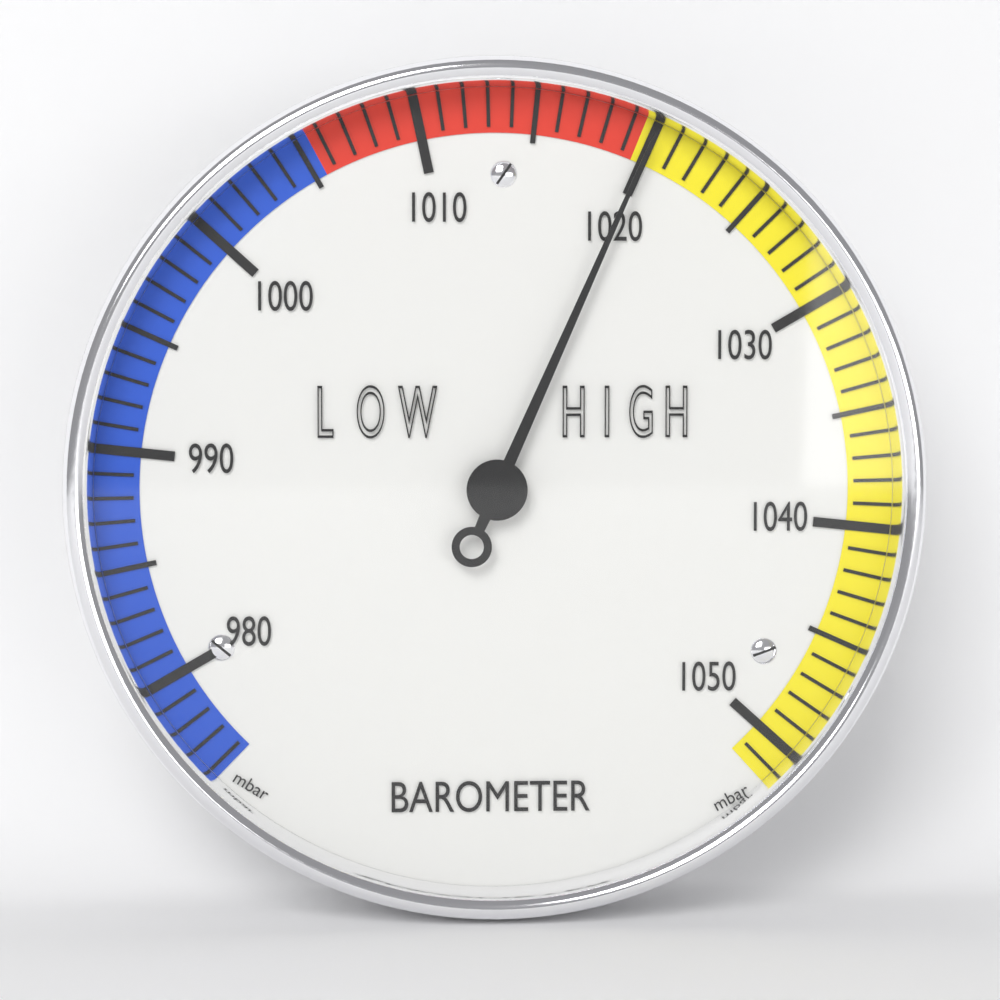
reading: 1020 mbar
